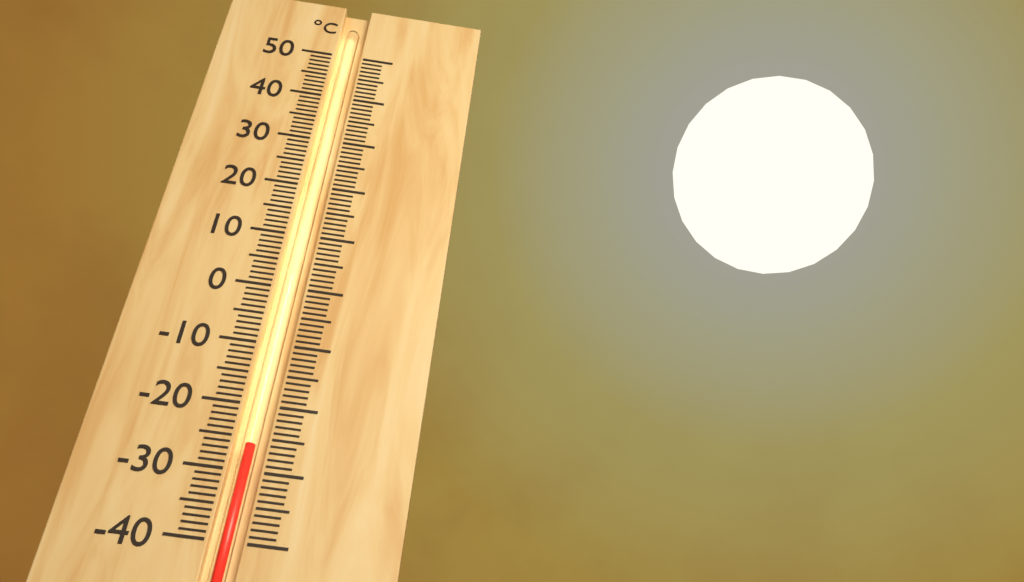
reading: -26 °C
